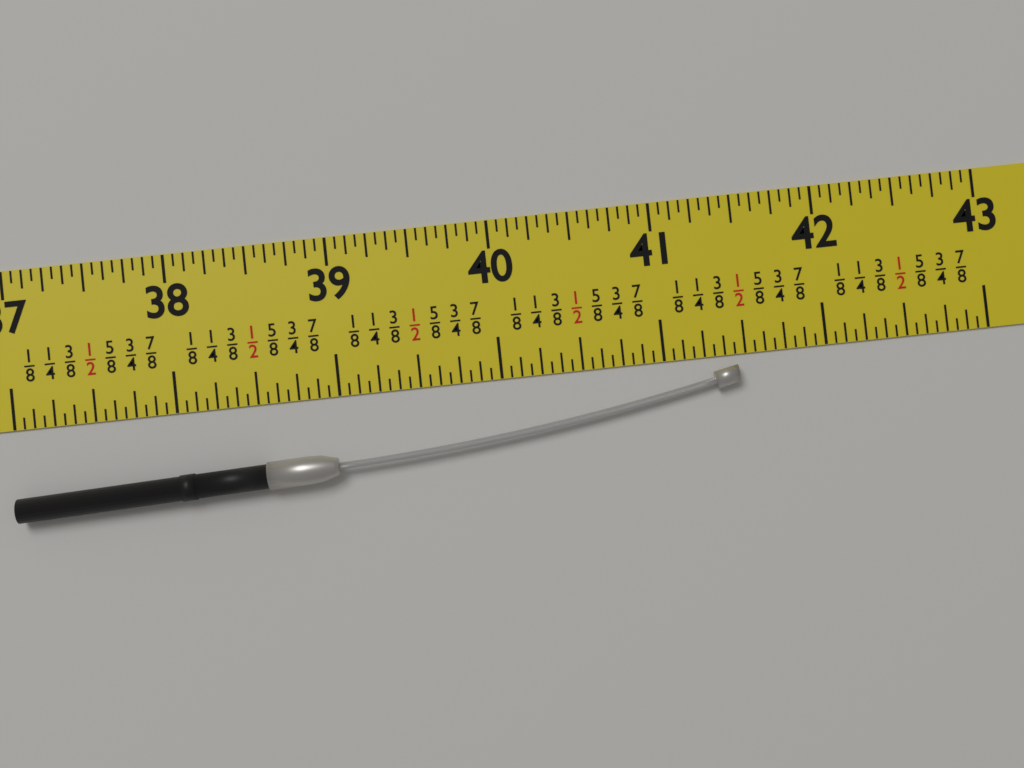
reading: 41.4375 in
